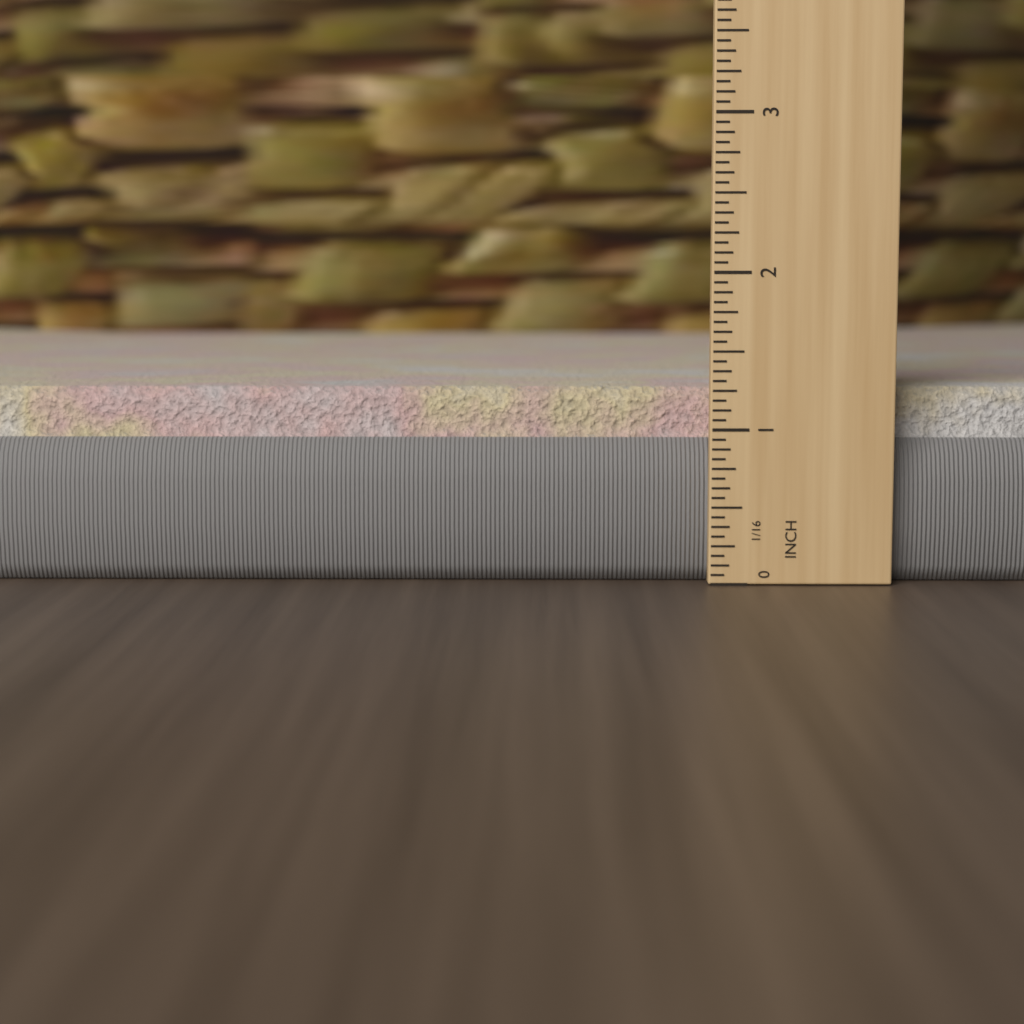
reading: 1.2500 in
